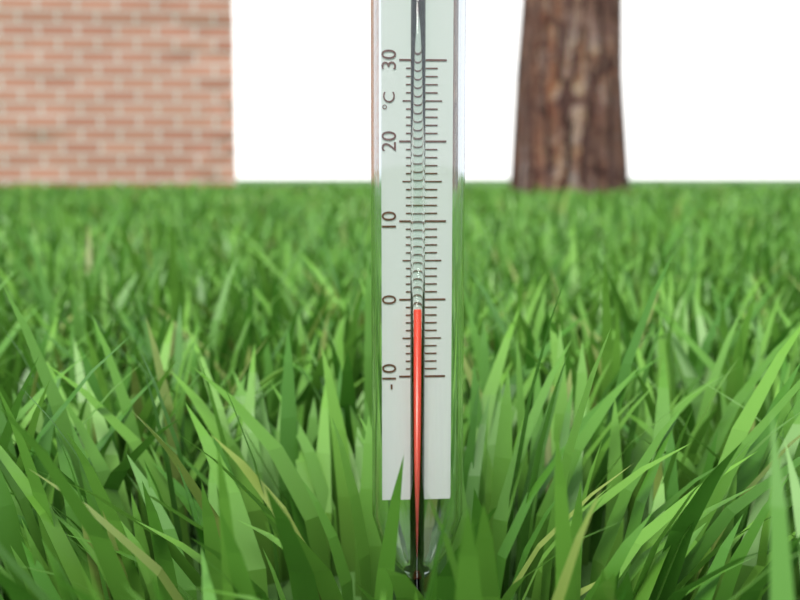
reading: -1 °C
